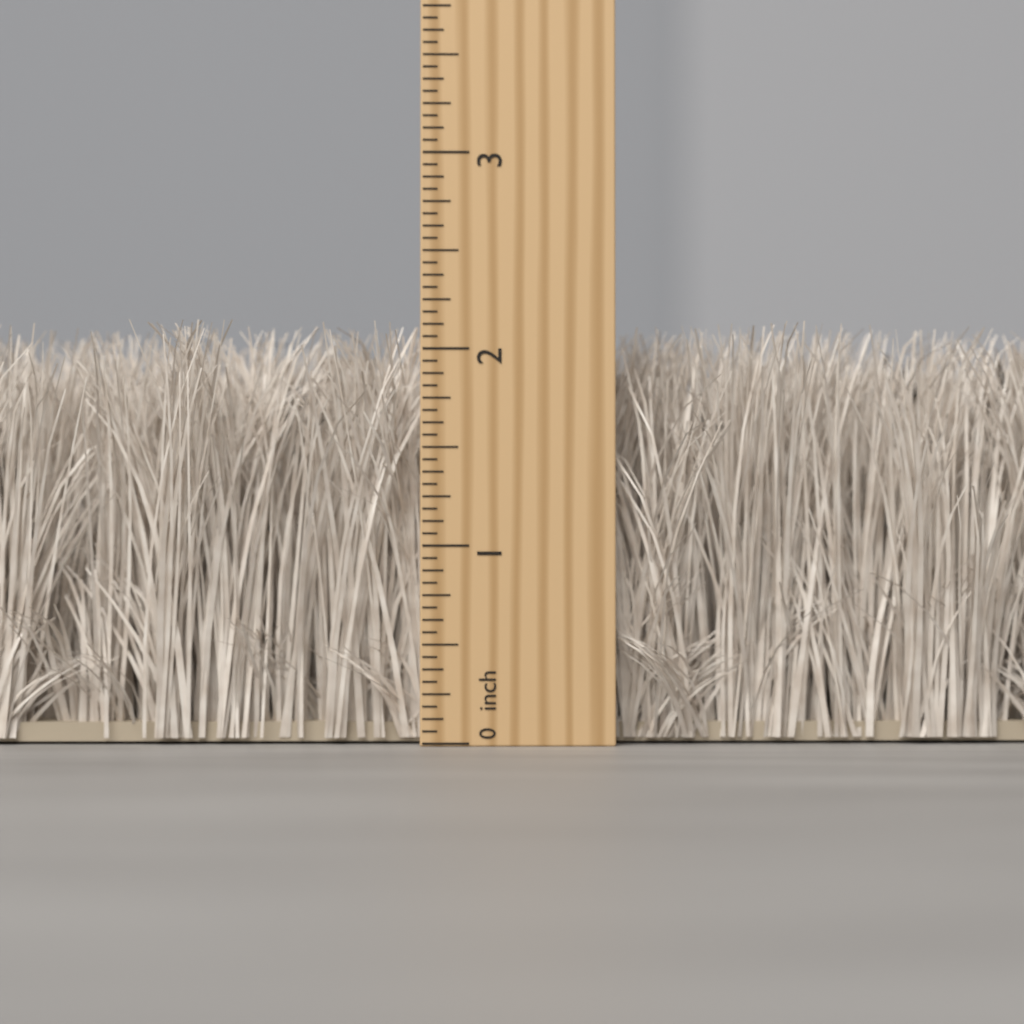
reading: 2.1250 inch
